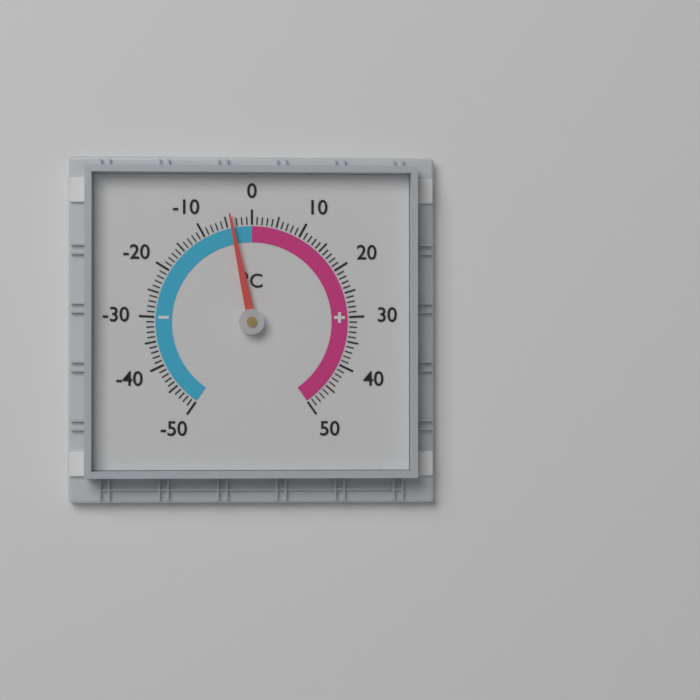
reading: -4 °C
